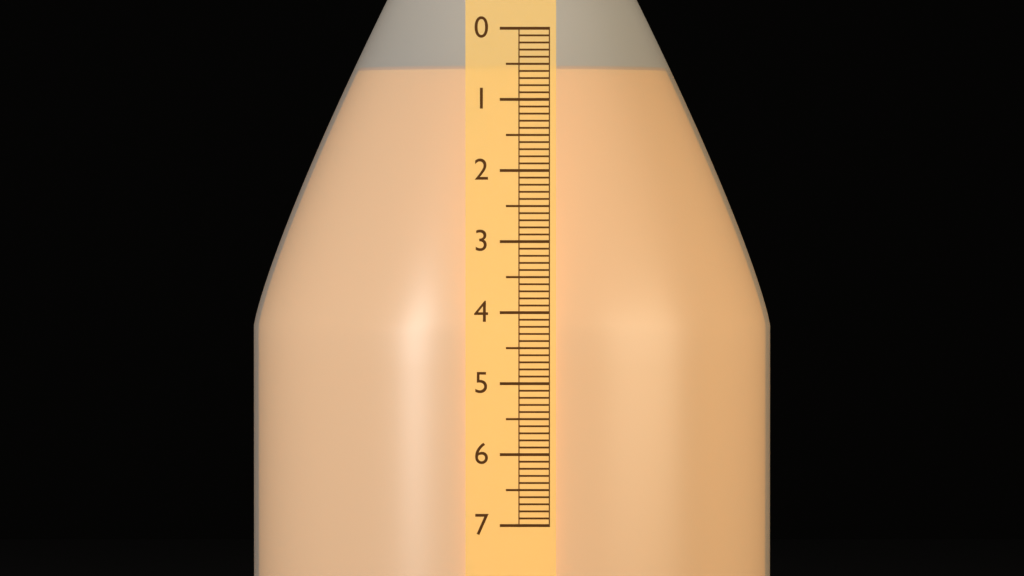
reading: 0.5 (no unit)
